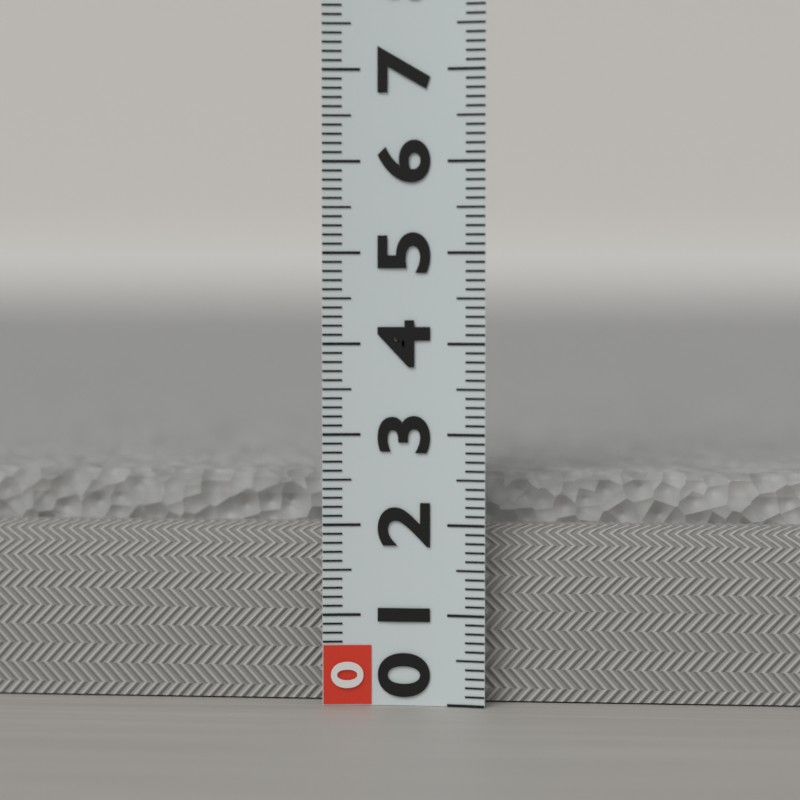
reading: 2.5 (no unit)
